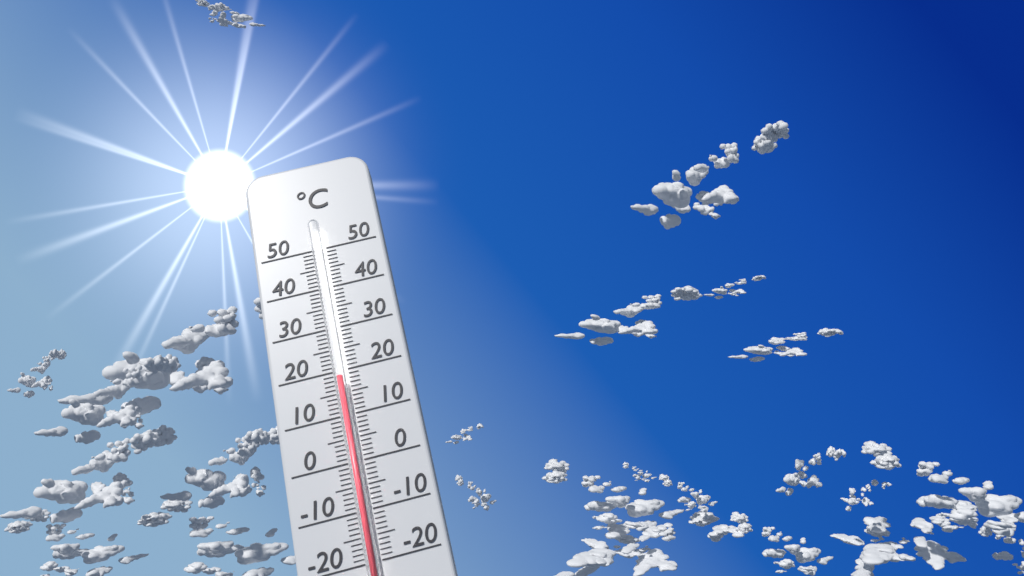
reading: 18 °C
